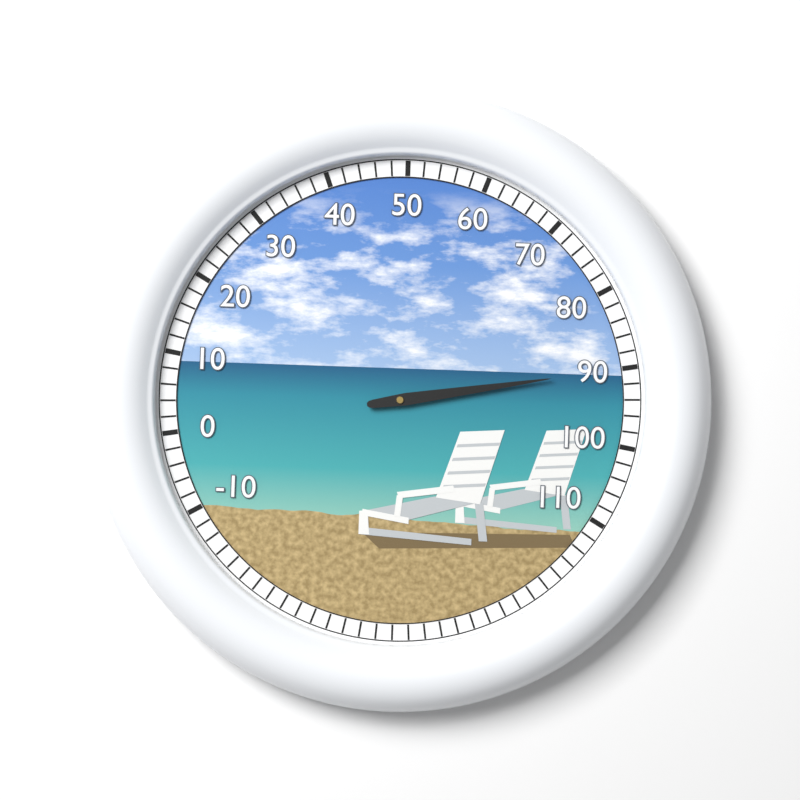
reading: 90 (no unit)
